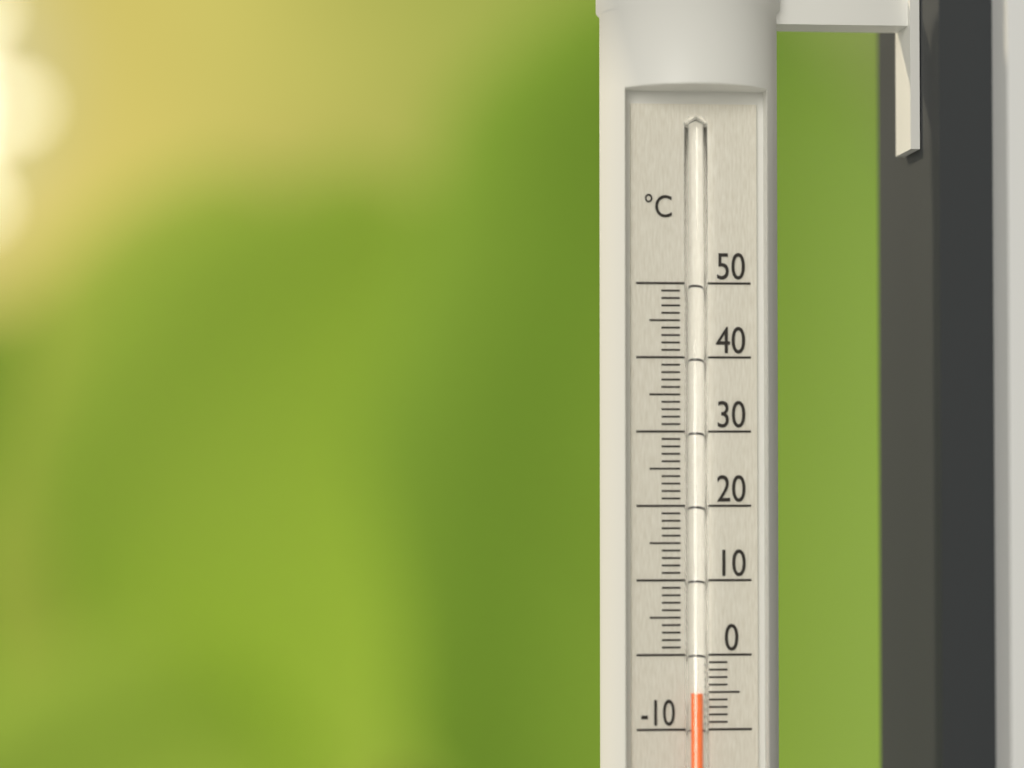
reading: -5 °C
